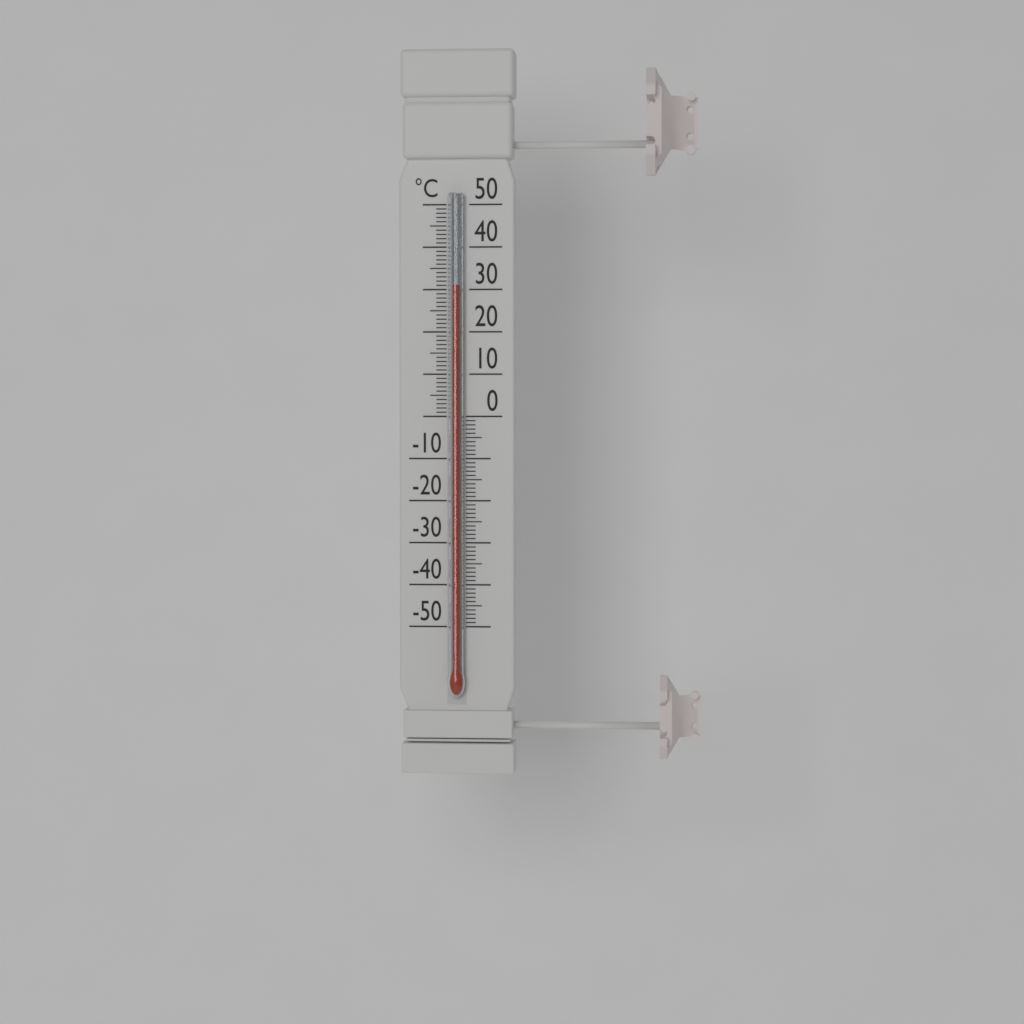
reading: 31 °C
